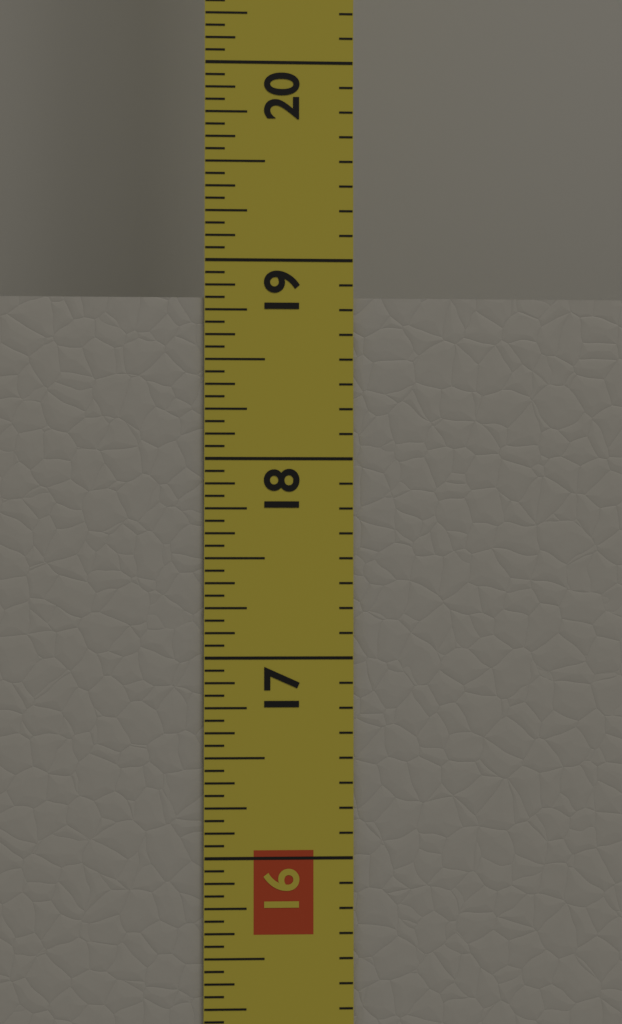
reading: 18.8125 in
